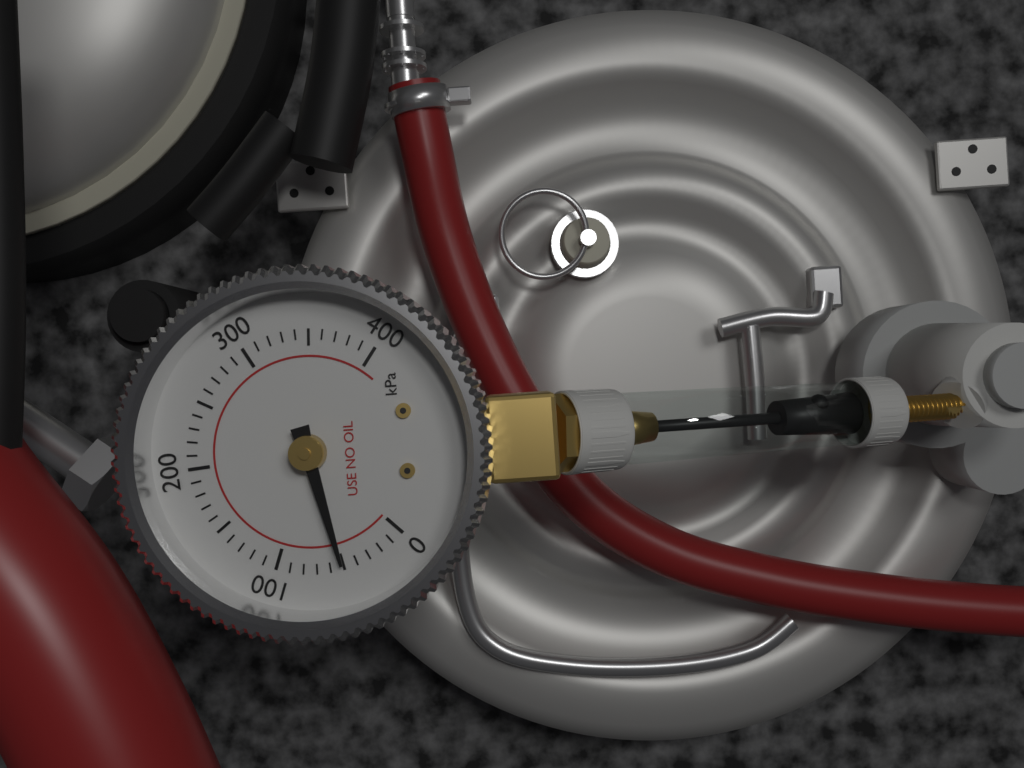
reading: 50 kPa
